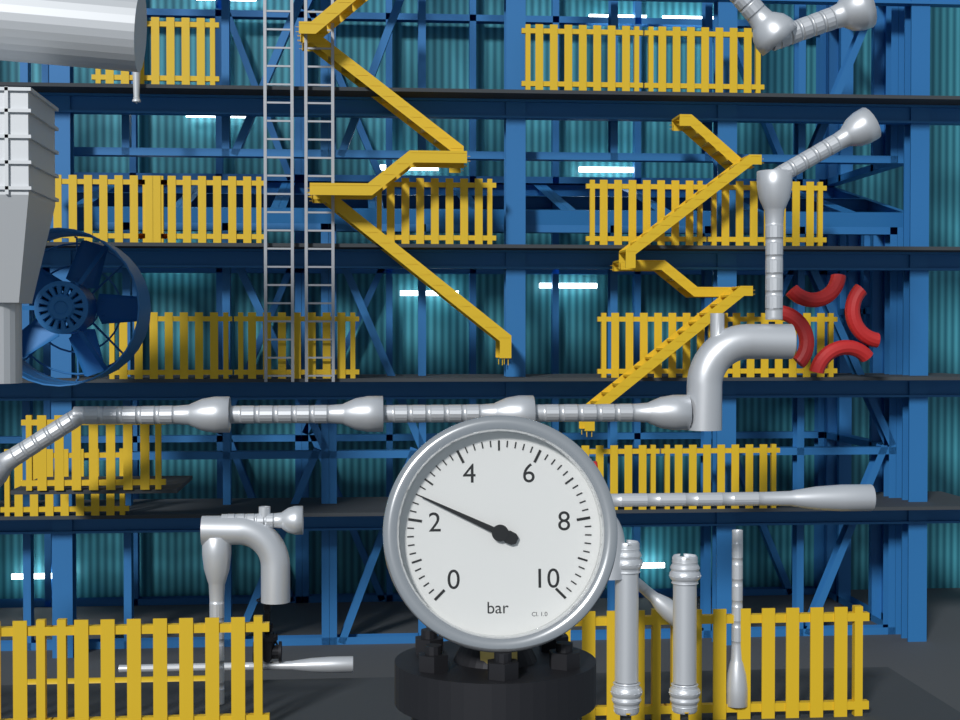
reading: 2.6 bar
